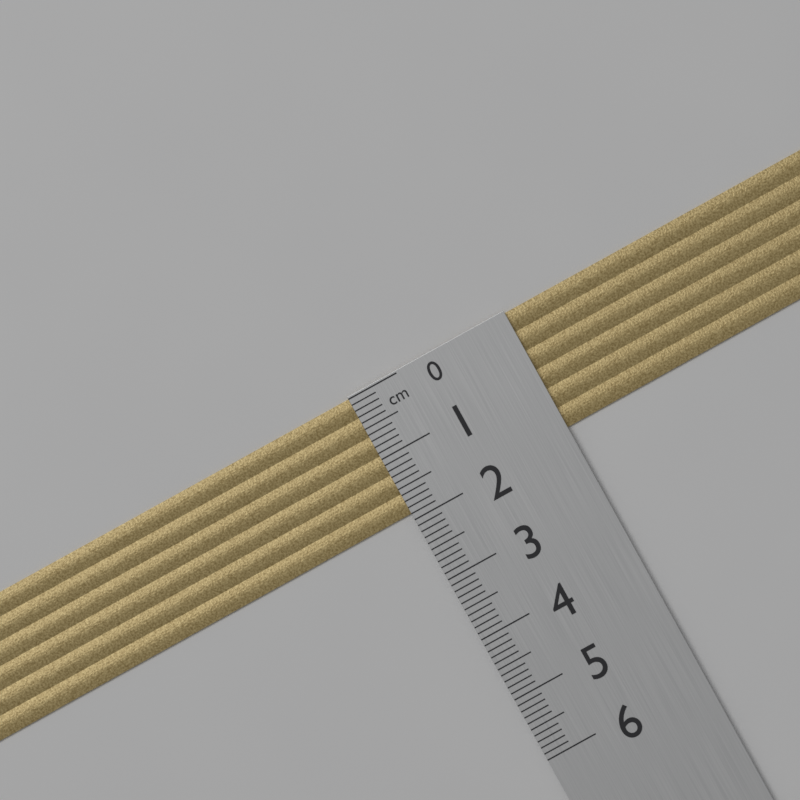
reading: 1.9 cm
